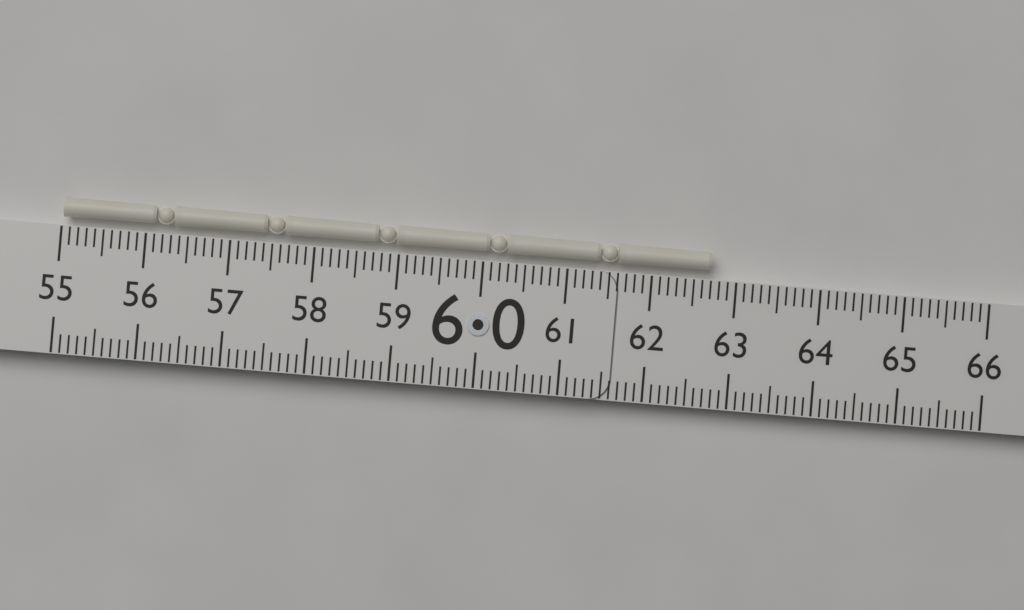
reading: 62.7 (no unit)
